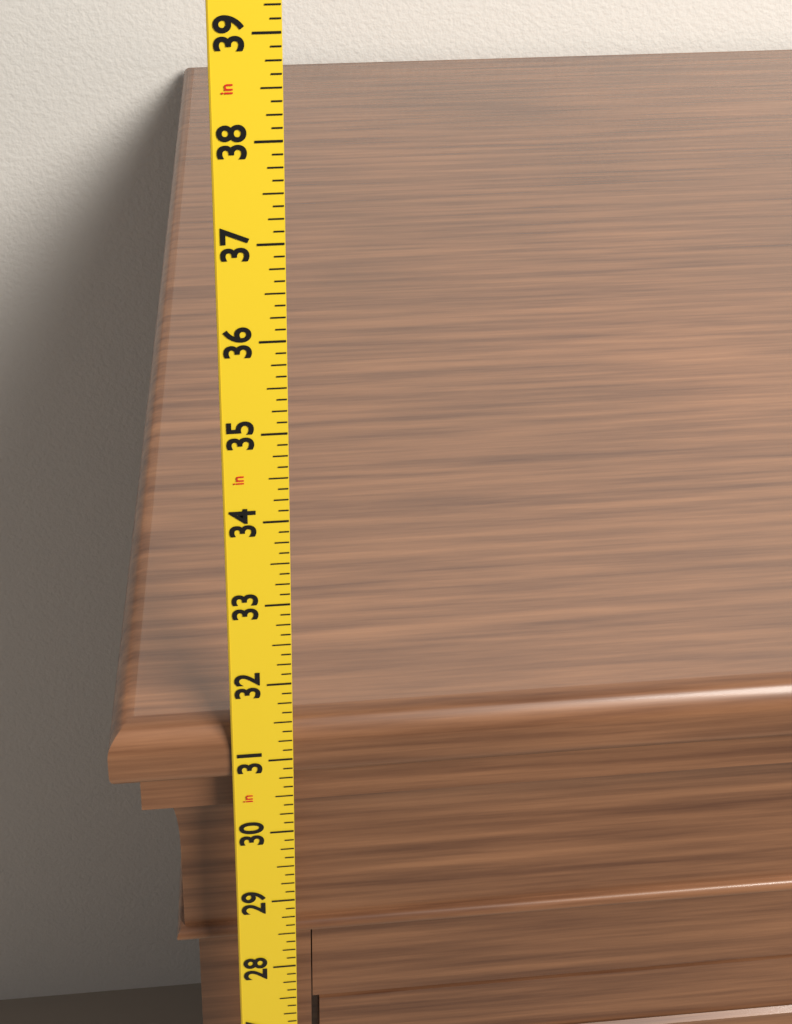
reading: 31.375 in
